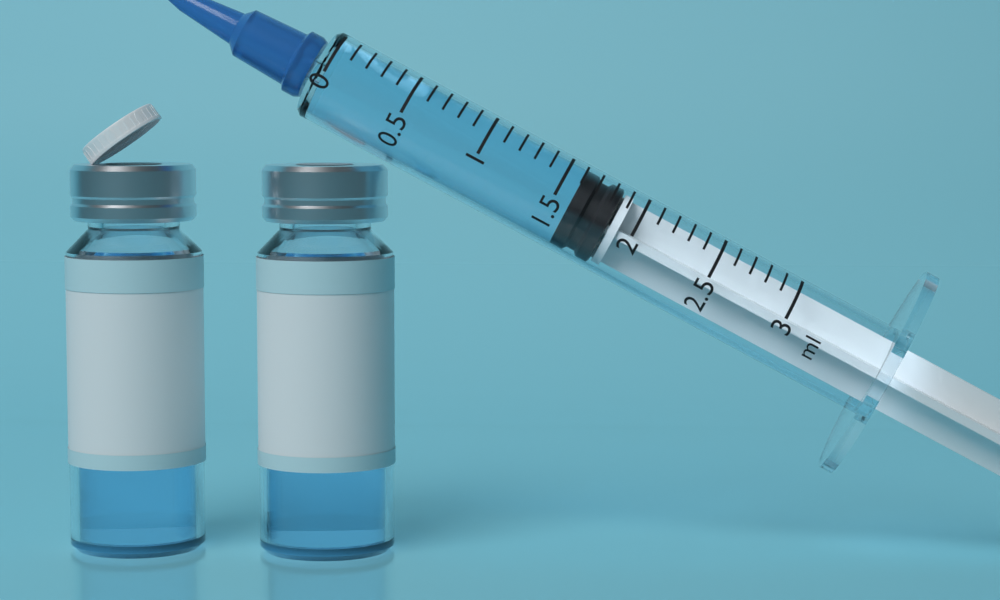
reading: 1.6 ml
